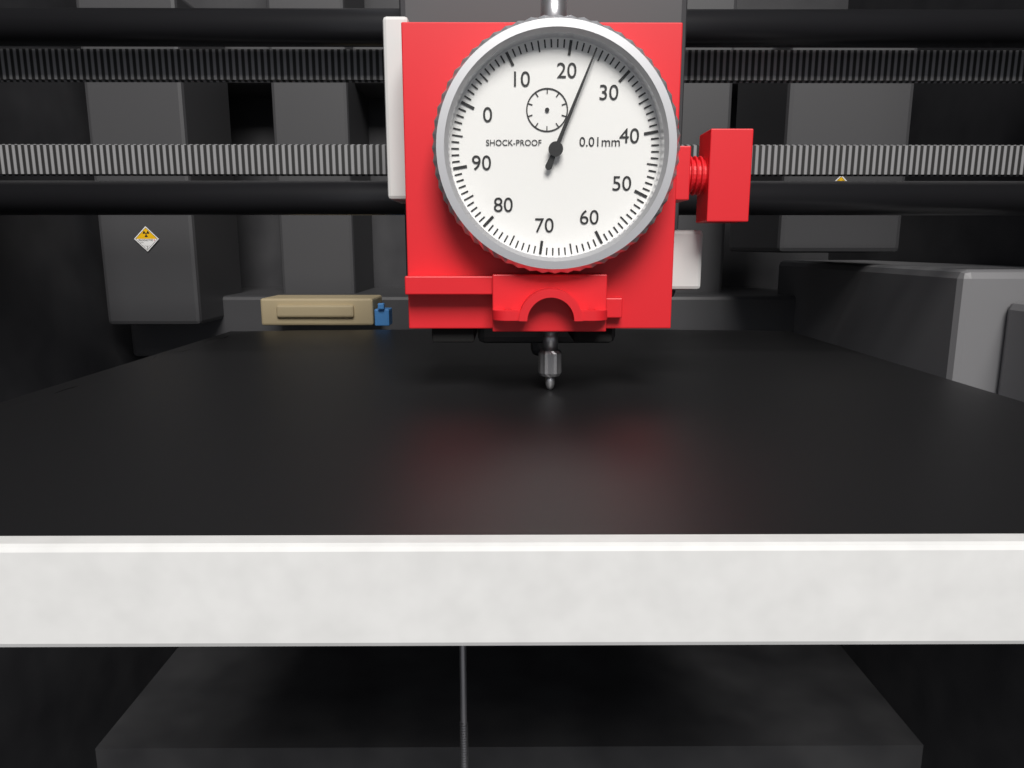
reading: 24 0.01mm
